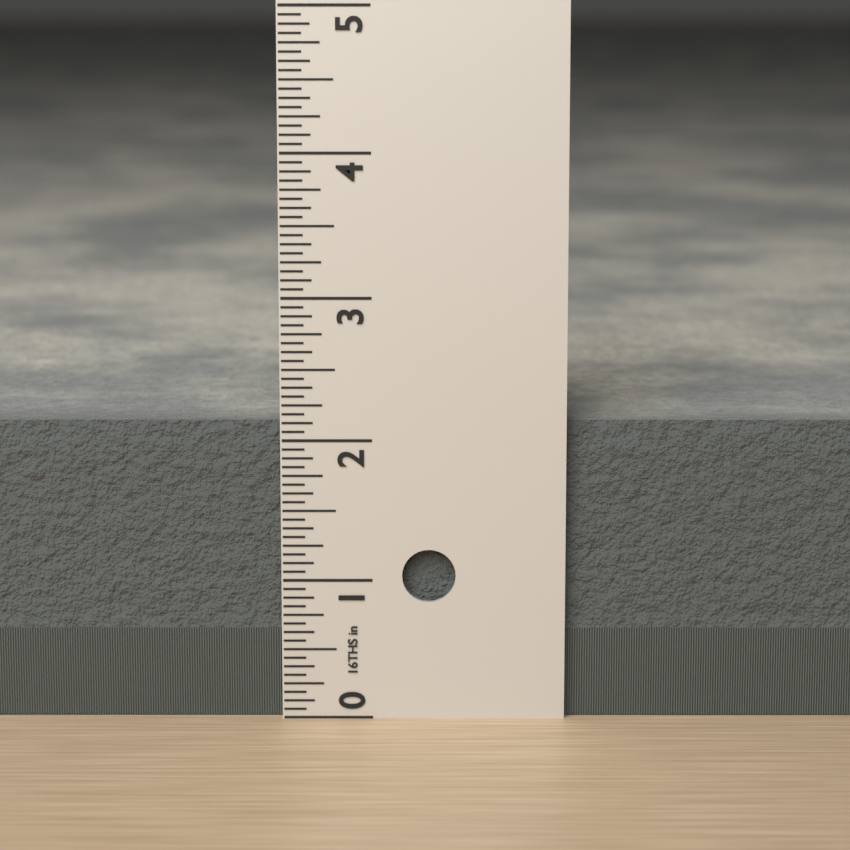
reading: 2.1250 in
